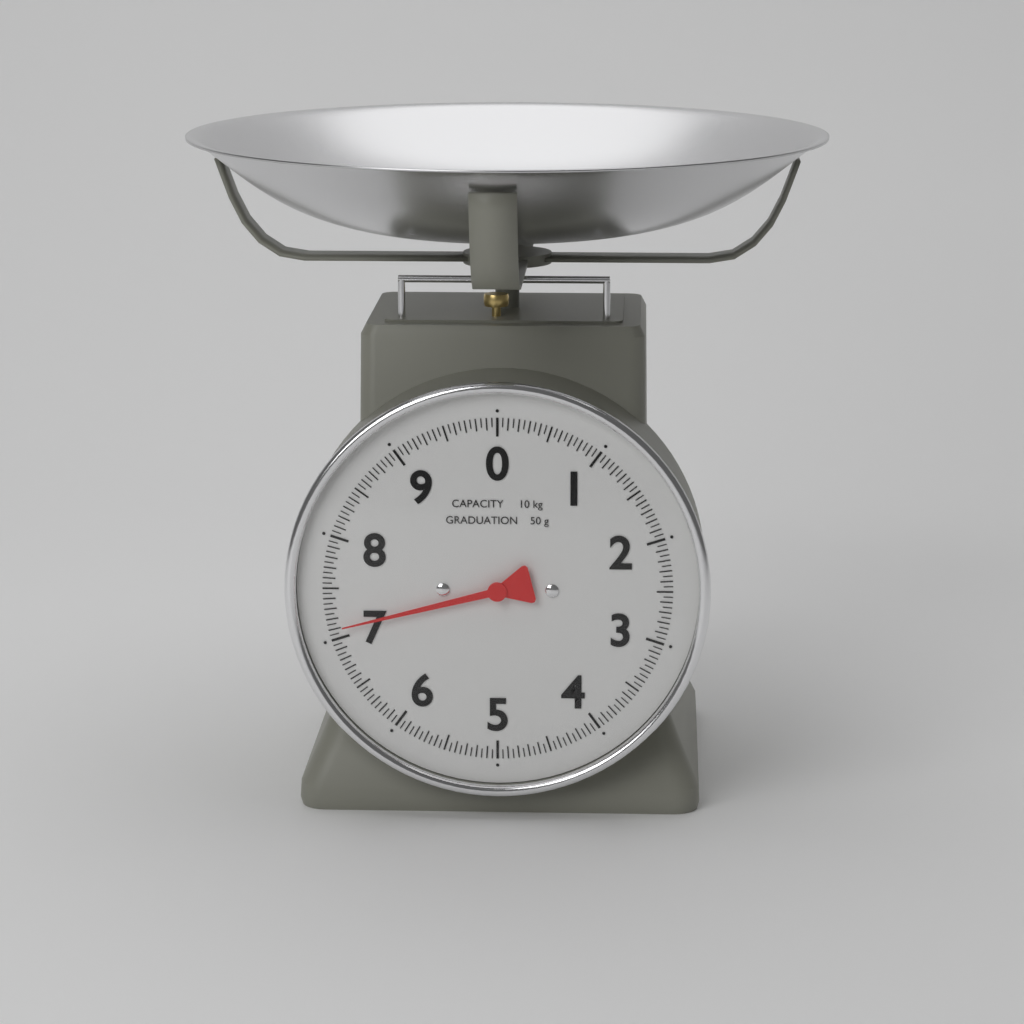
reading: 7.10 kg
